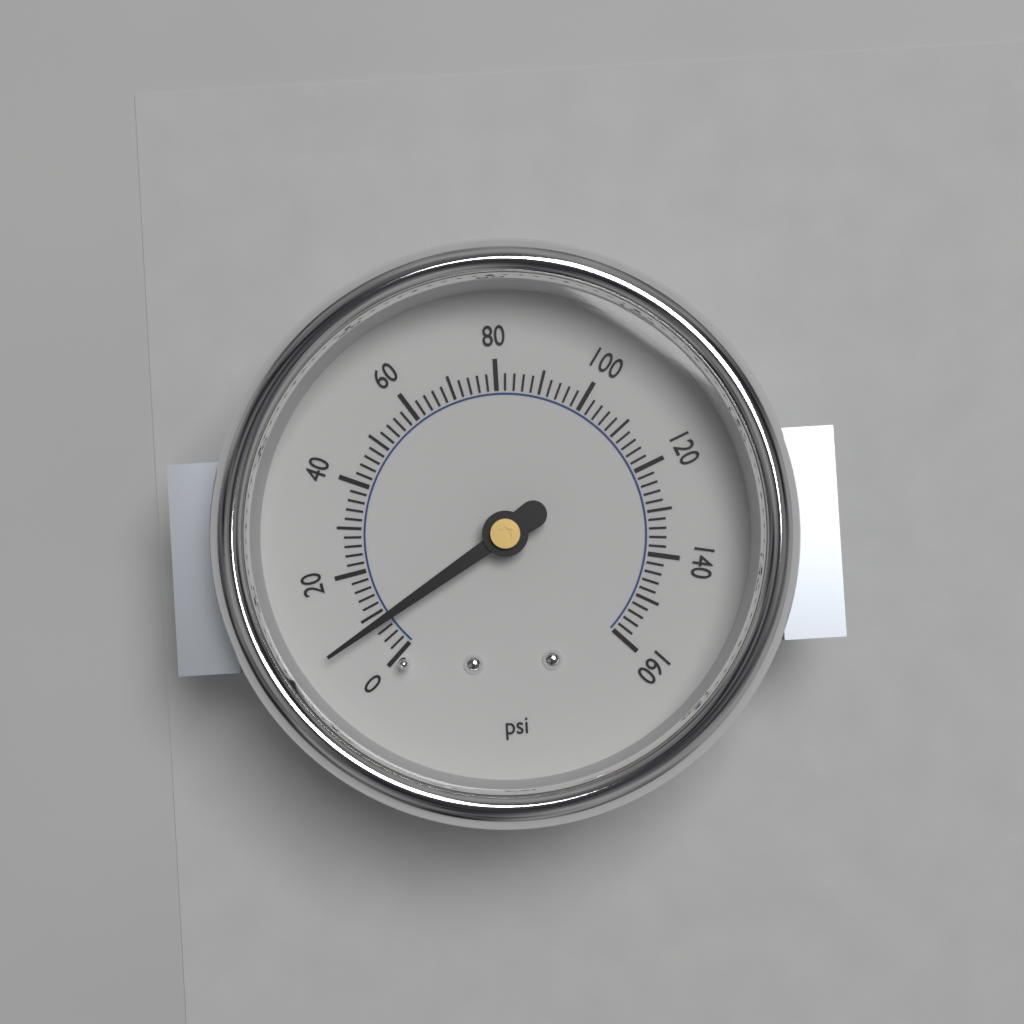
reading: 8 psi
